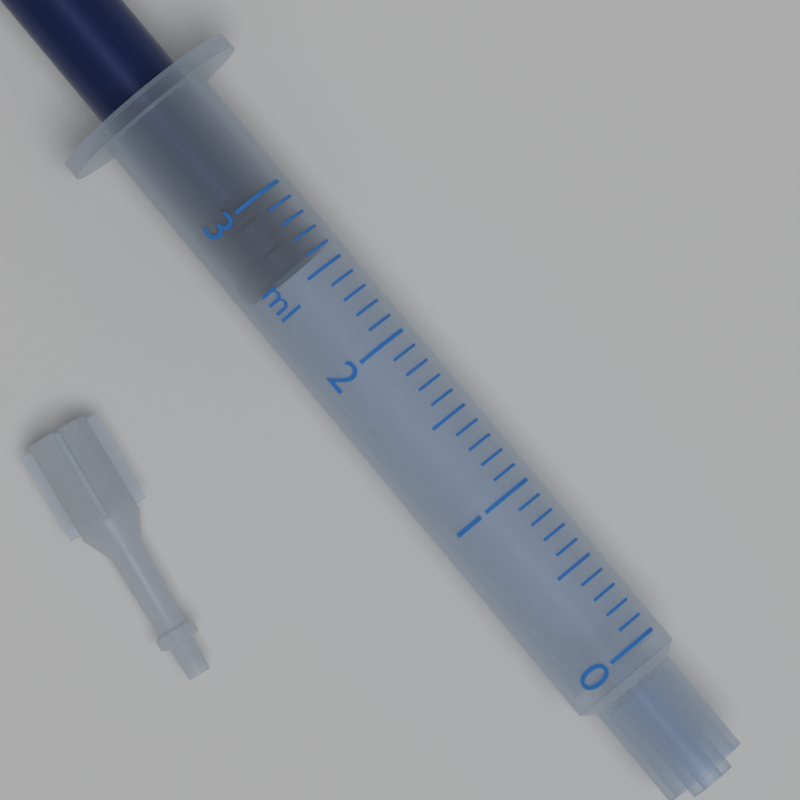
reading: 2.6 ml
